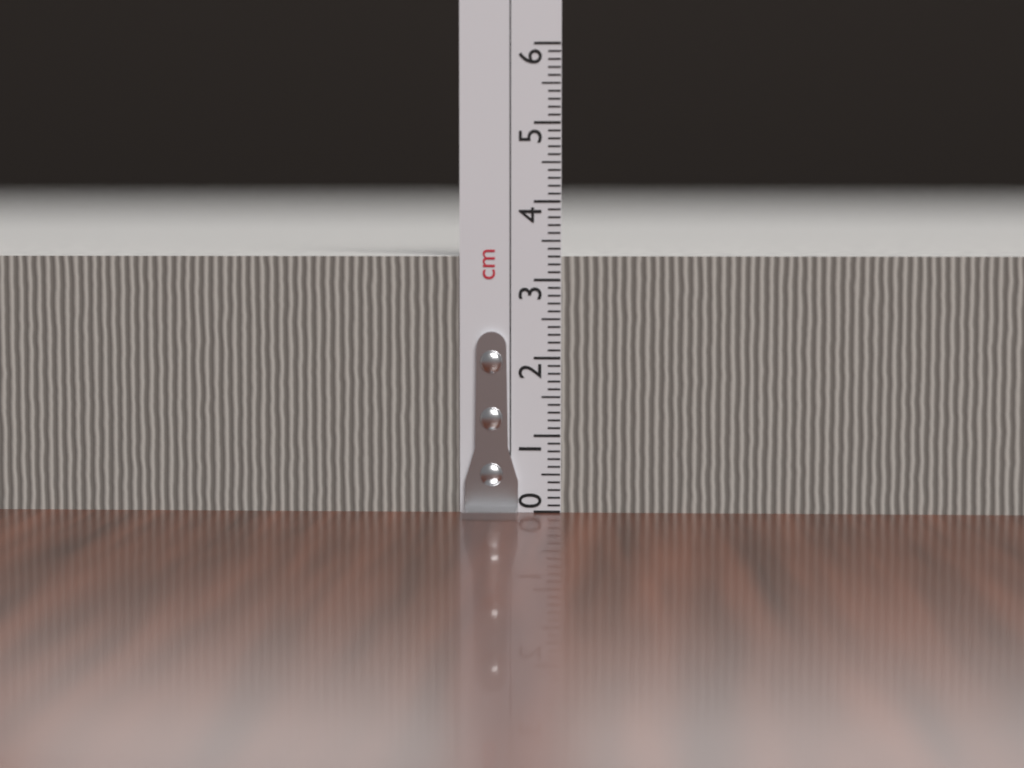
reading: 3.3 cm
